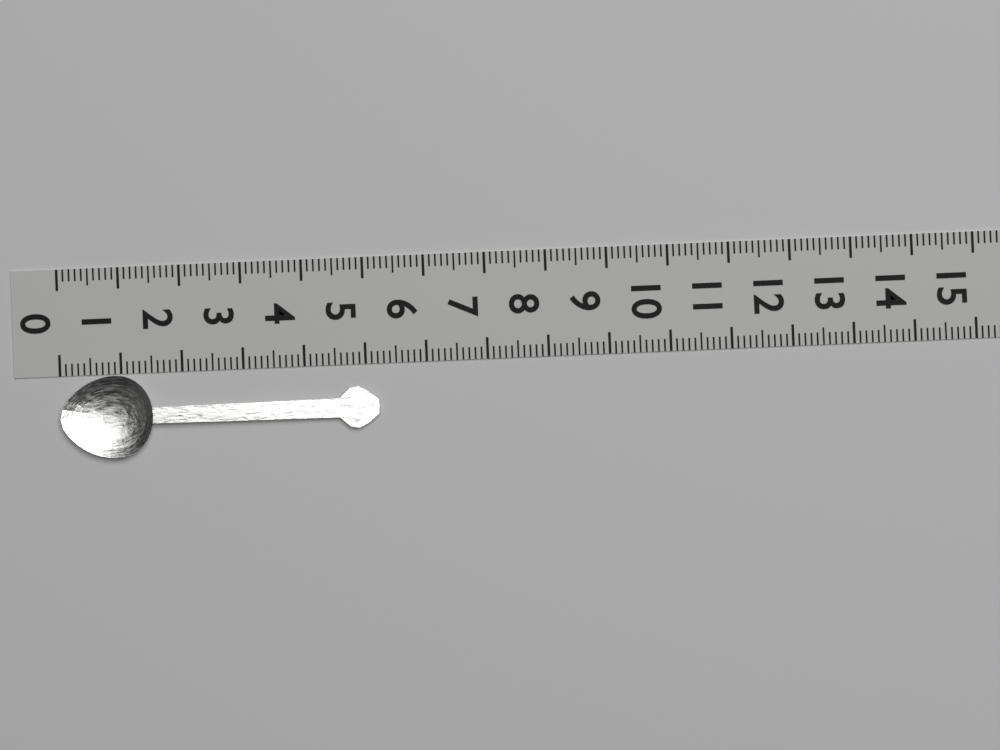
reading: 5.2 (no unit)
